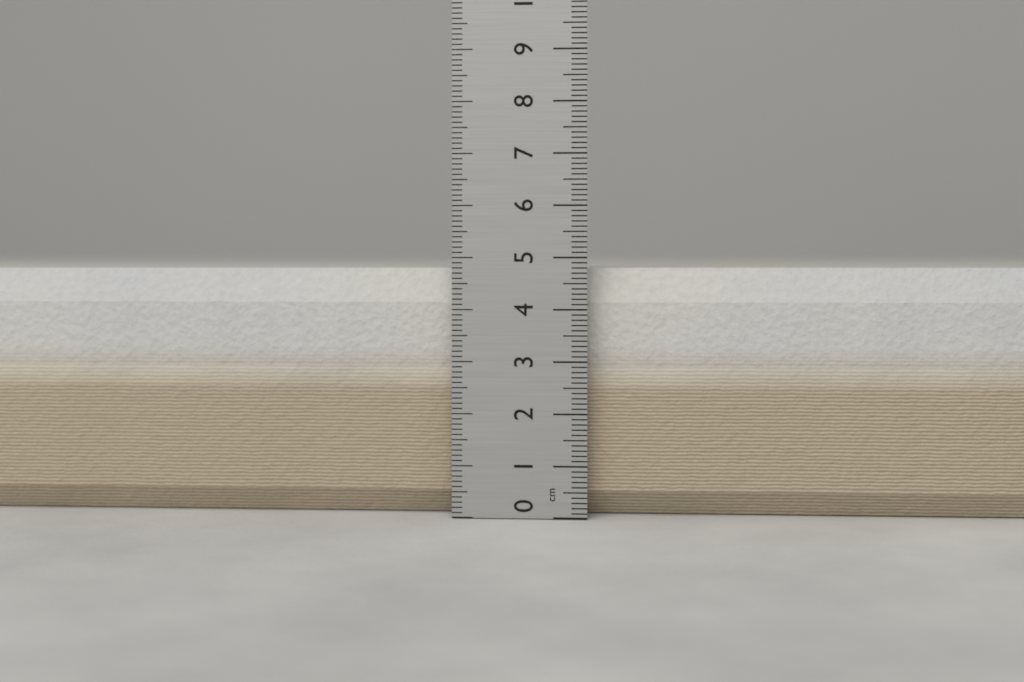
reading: 4.8 cm
